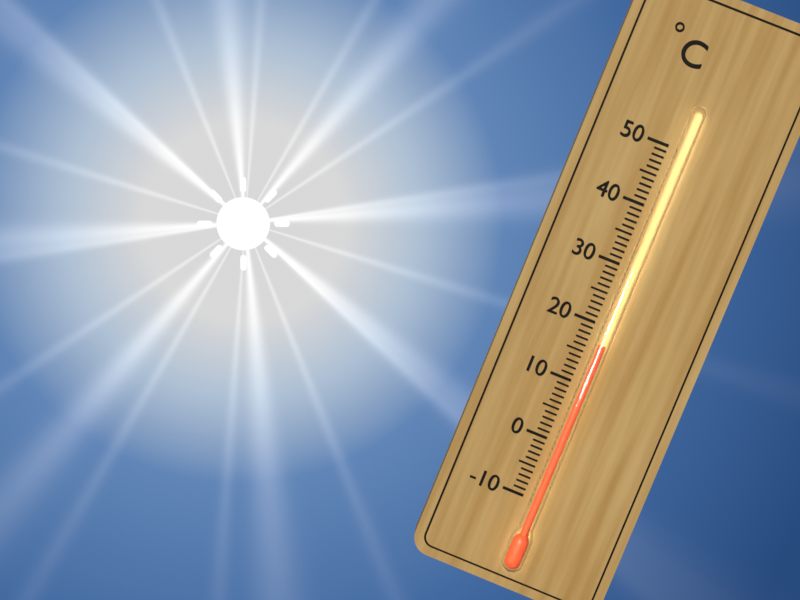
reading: 17 °C
